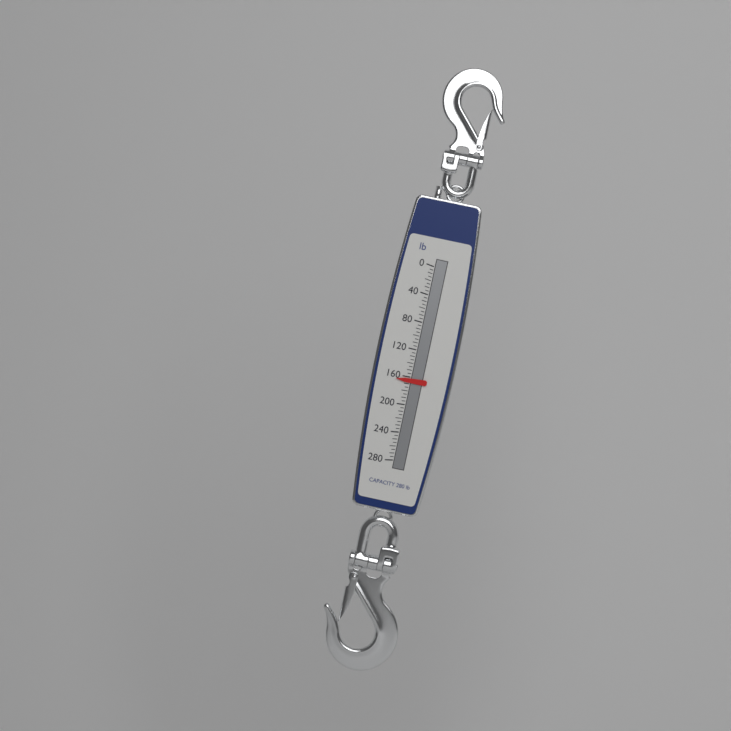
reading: 165 lb
